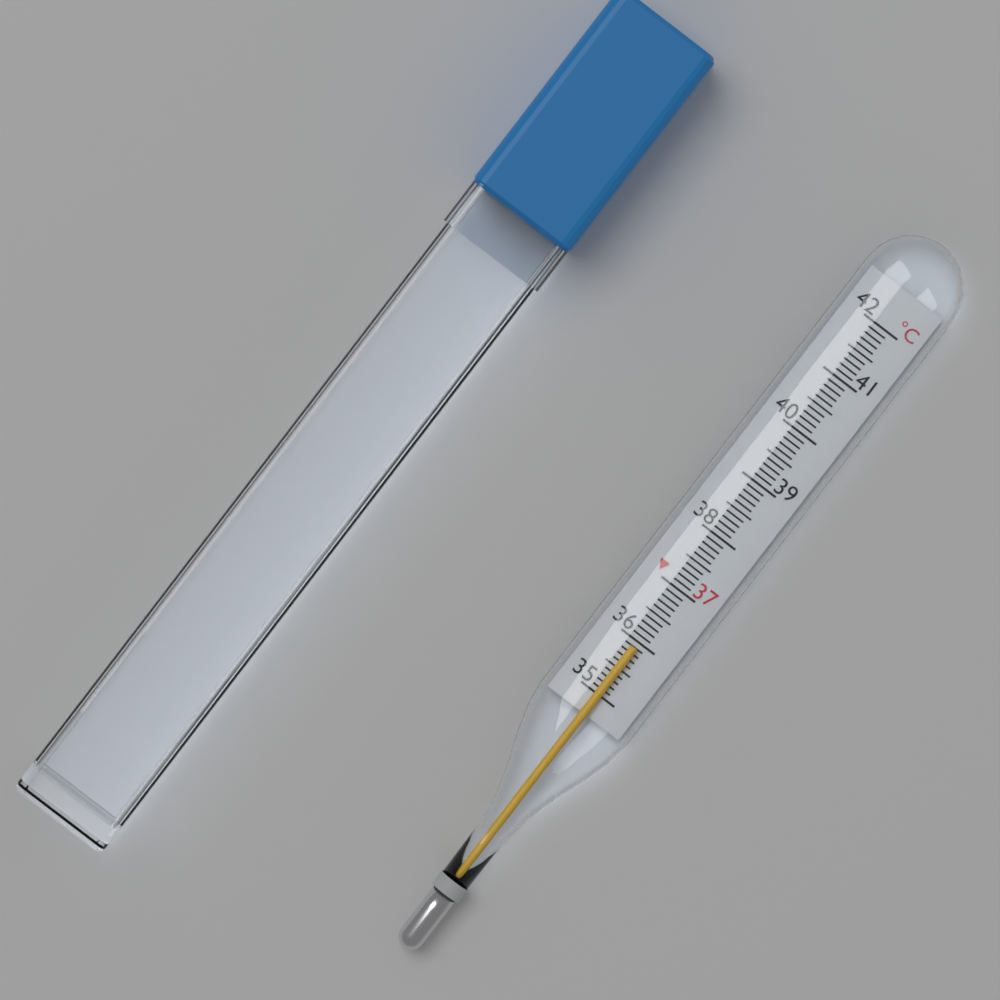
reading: 35.9 °C
